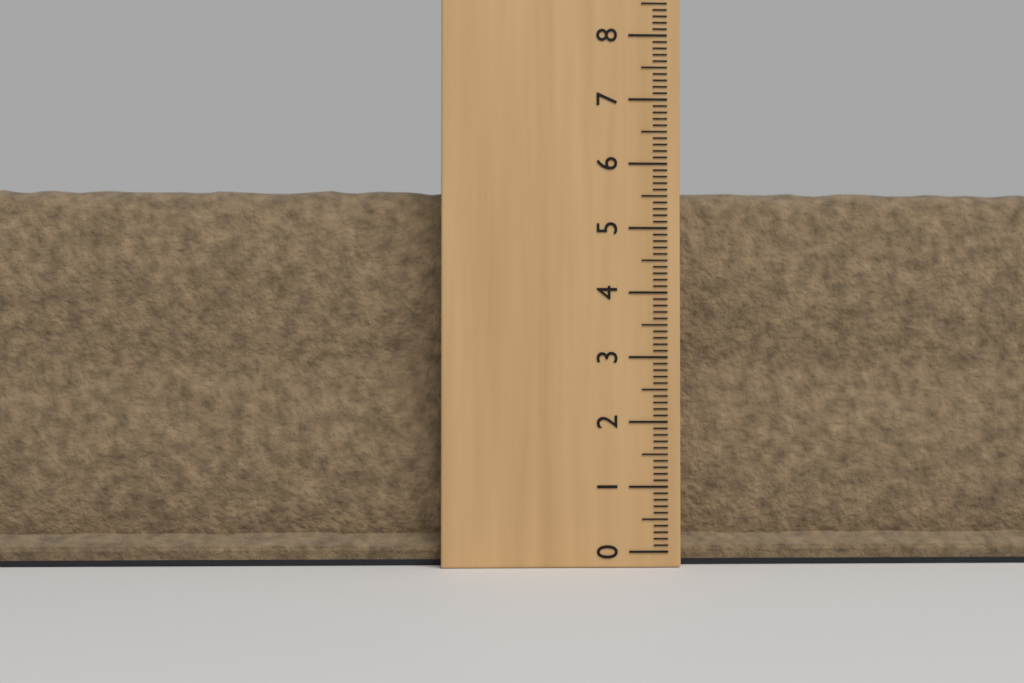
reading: 5.7 (no unit)
